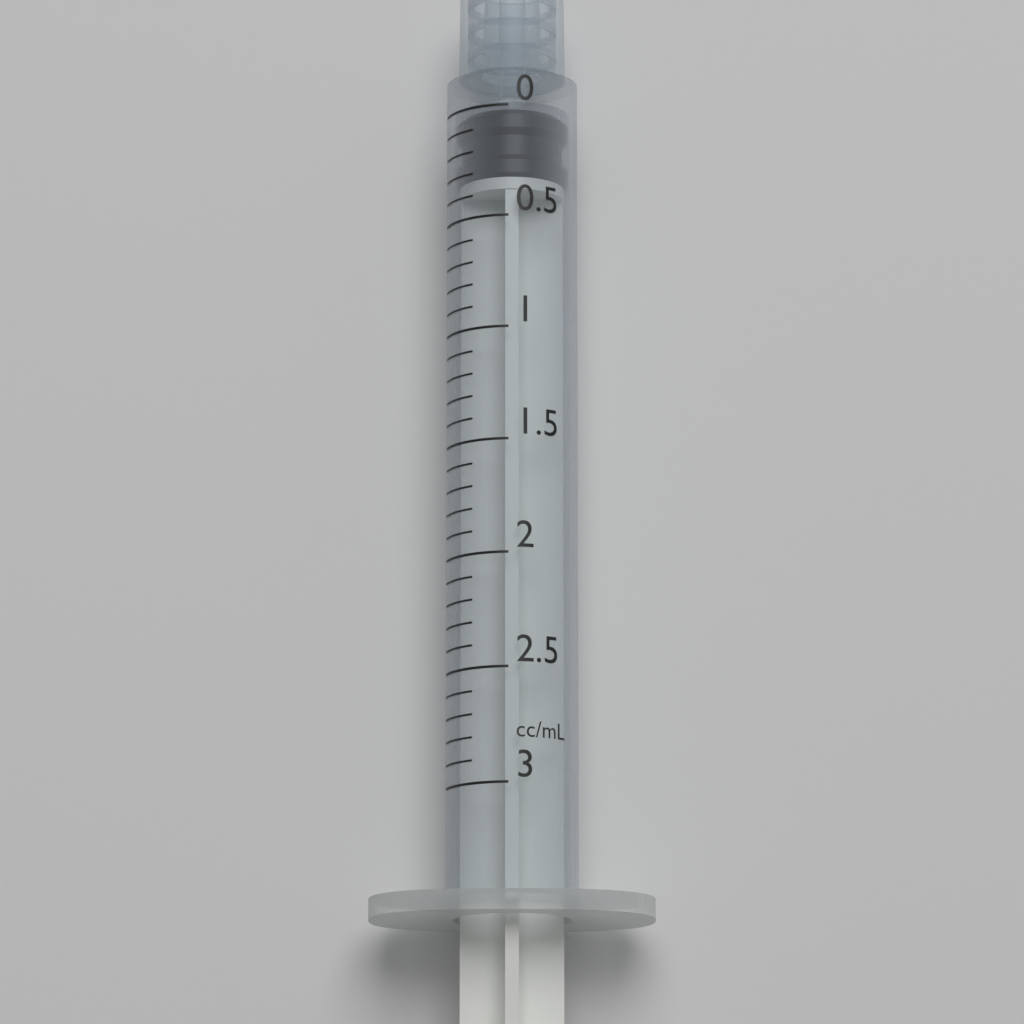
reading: 0.0 ml
